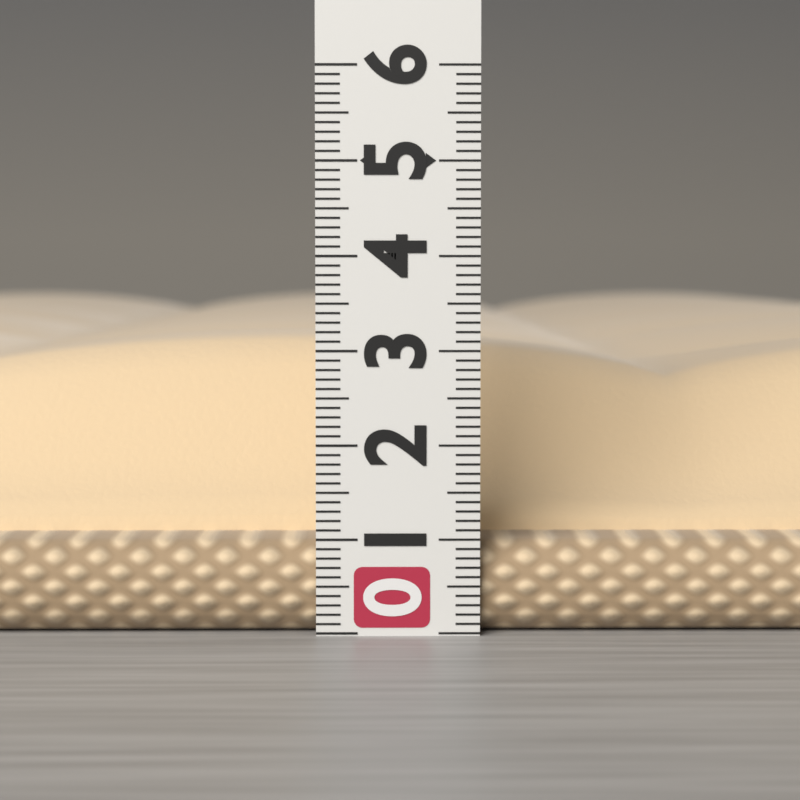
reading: 3.1 (no unit)
